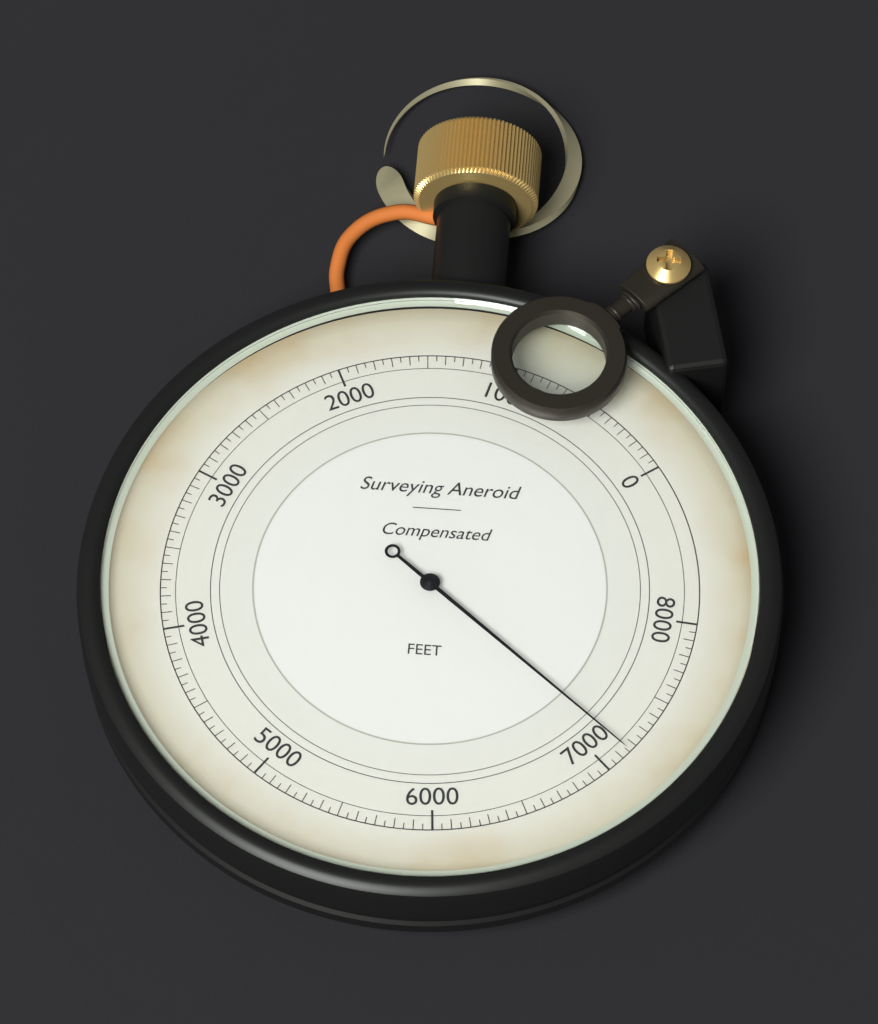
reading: 7150 ft
